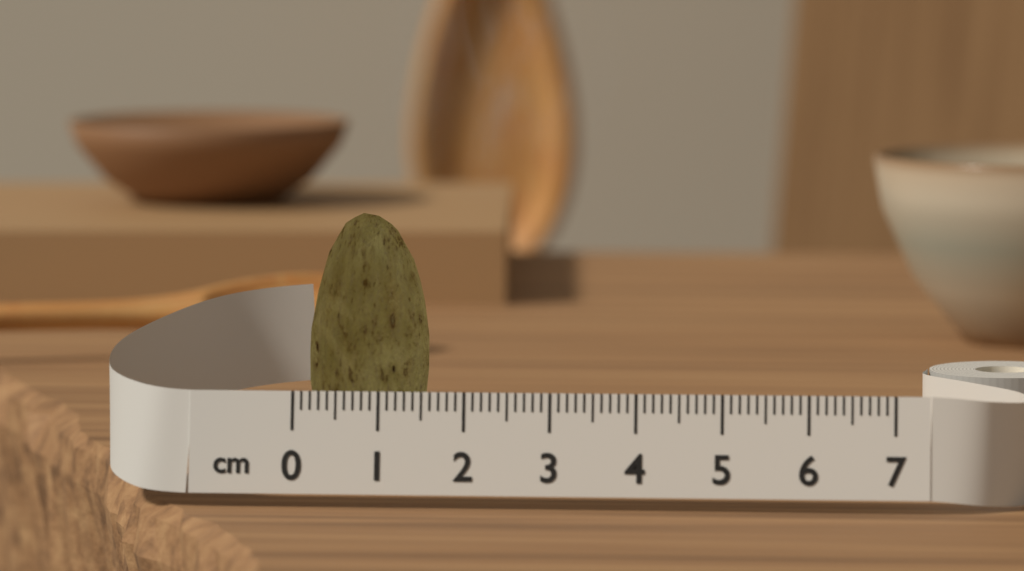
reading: 1.4 cm
